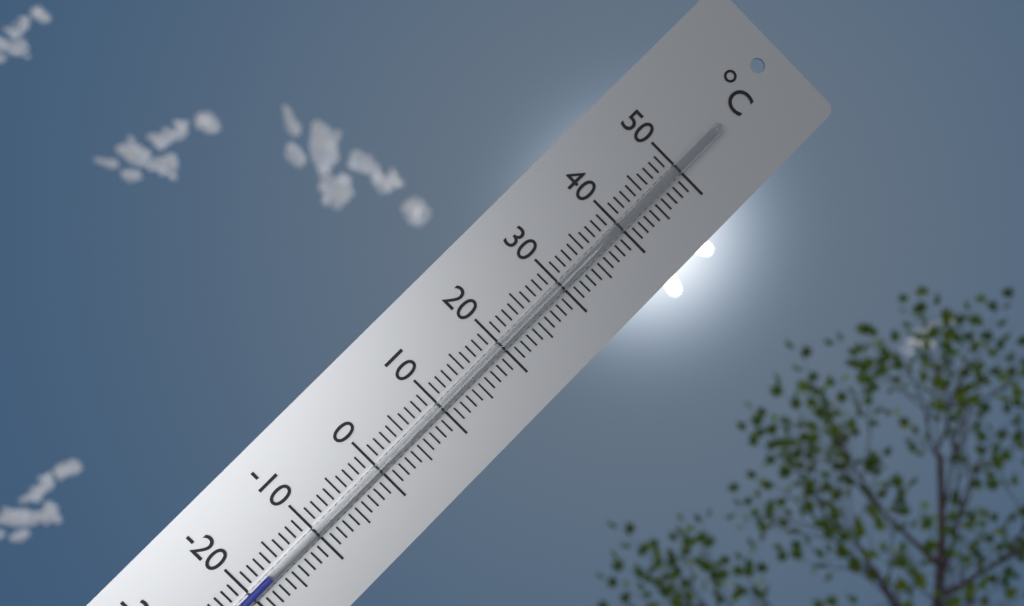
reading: -17 °C
